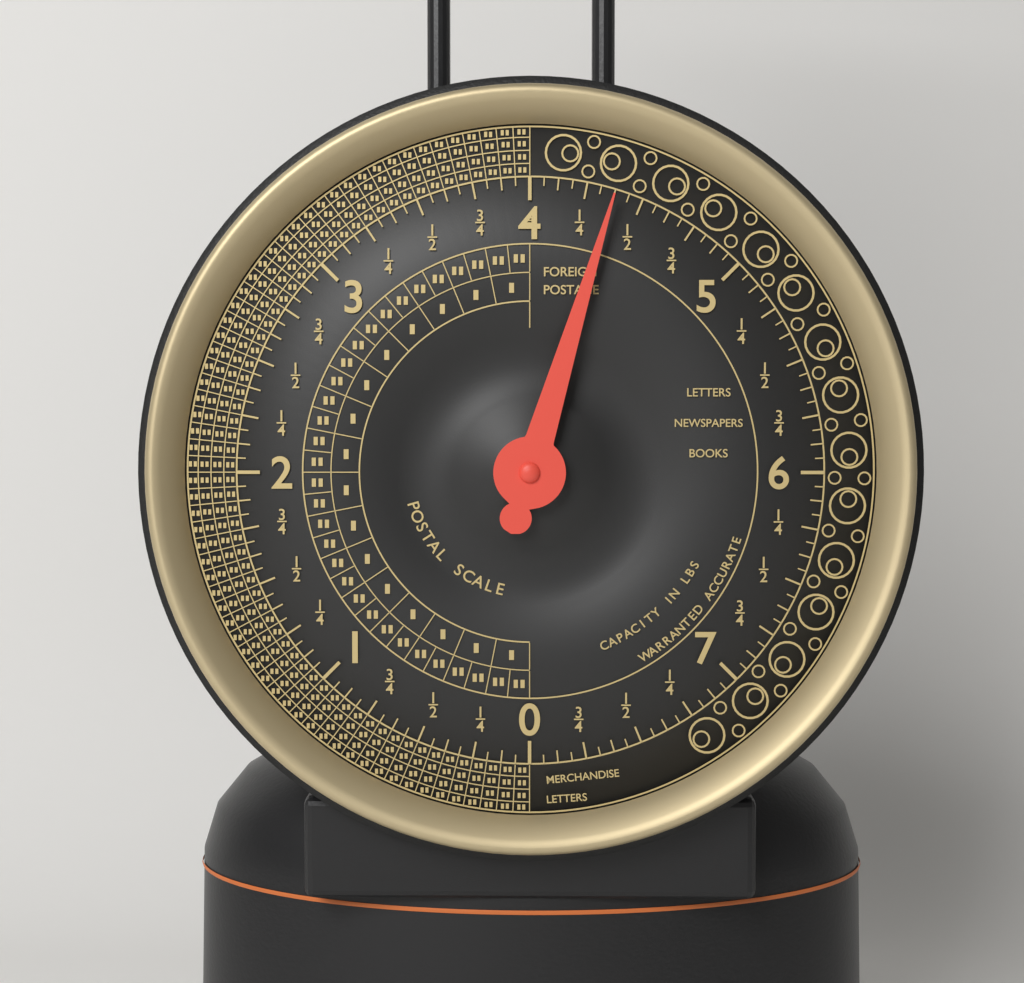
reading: 4.3750 lbs
